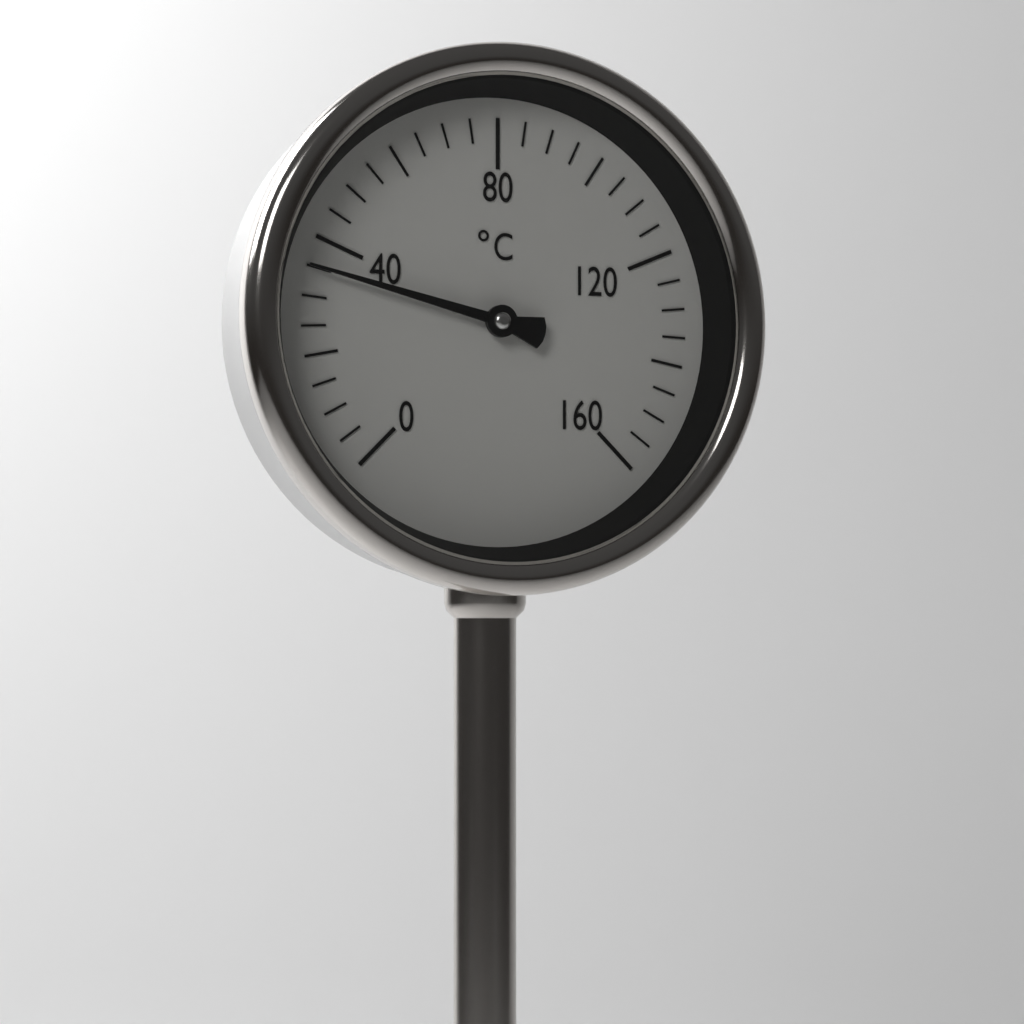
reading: 35 °C
